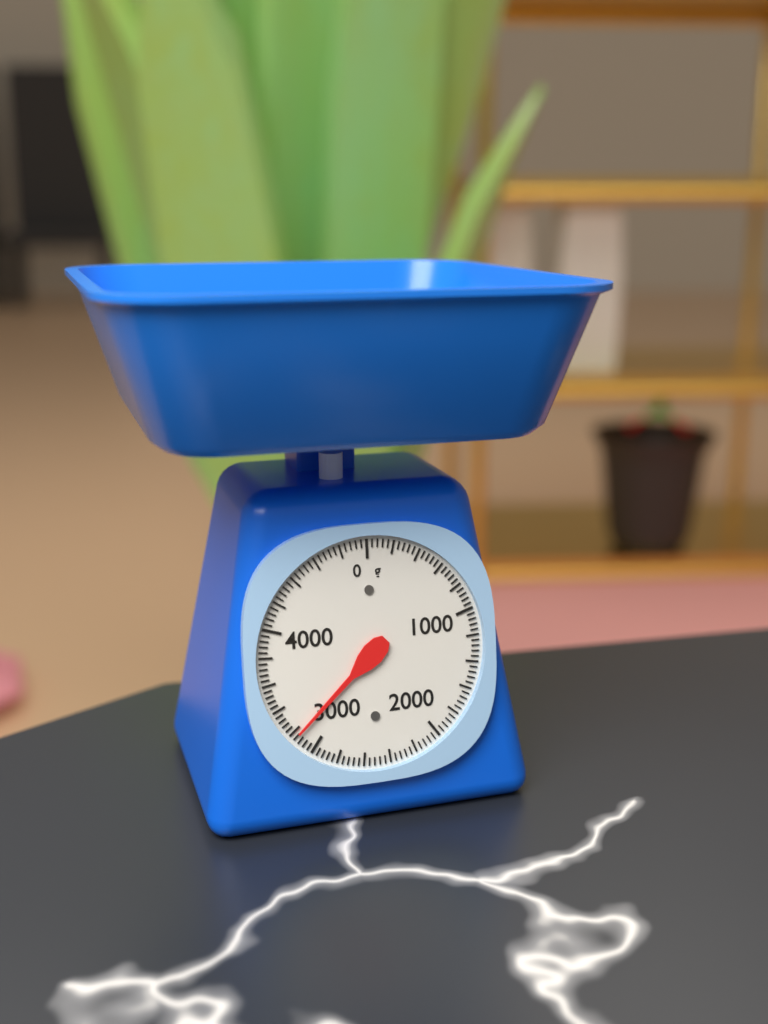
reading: 3160 g
